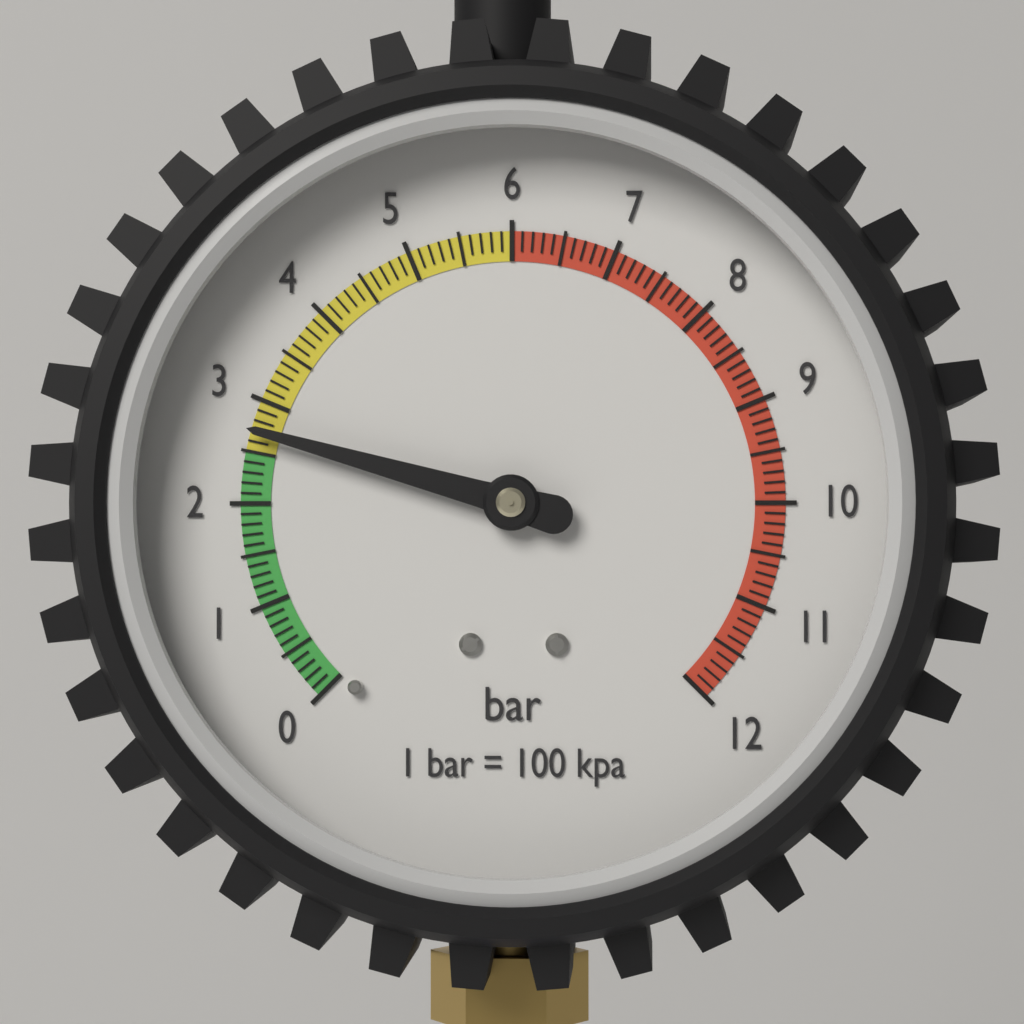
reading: 2.7 bar
